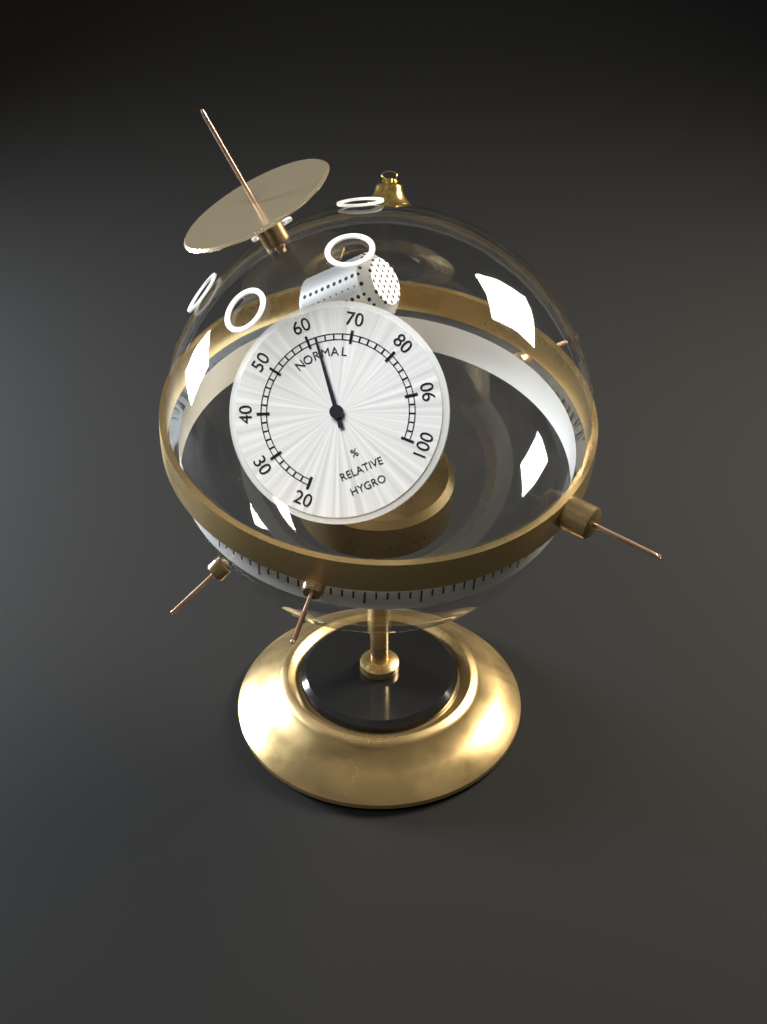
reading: 62 %
